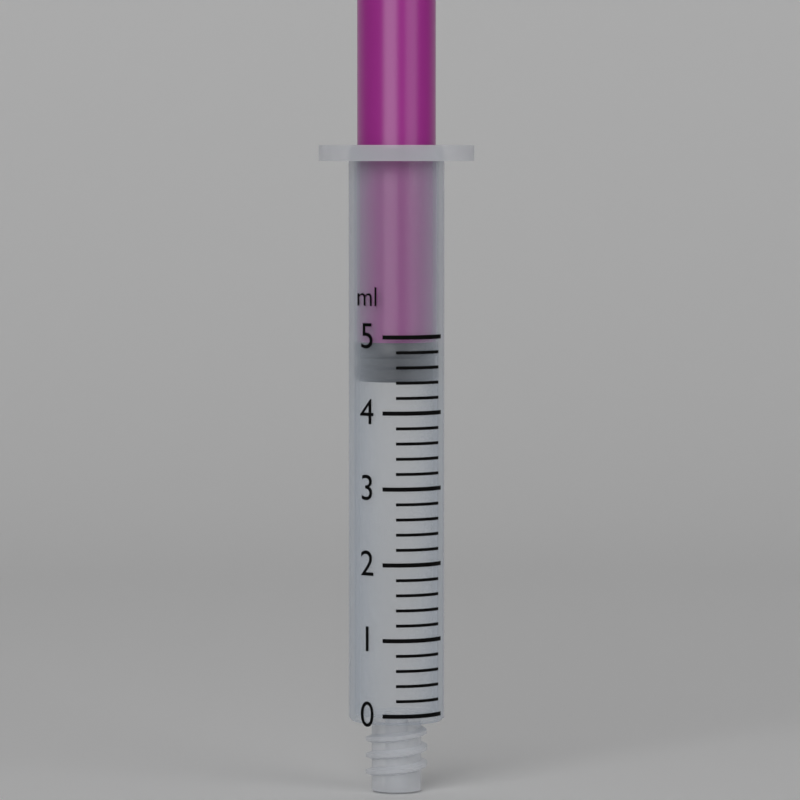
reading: 4.4 ml
